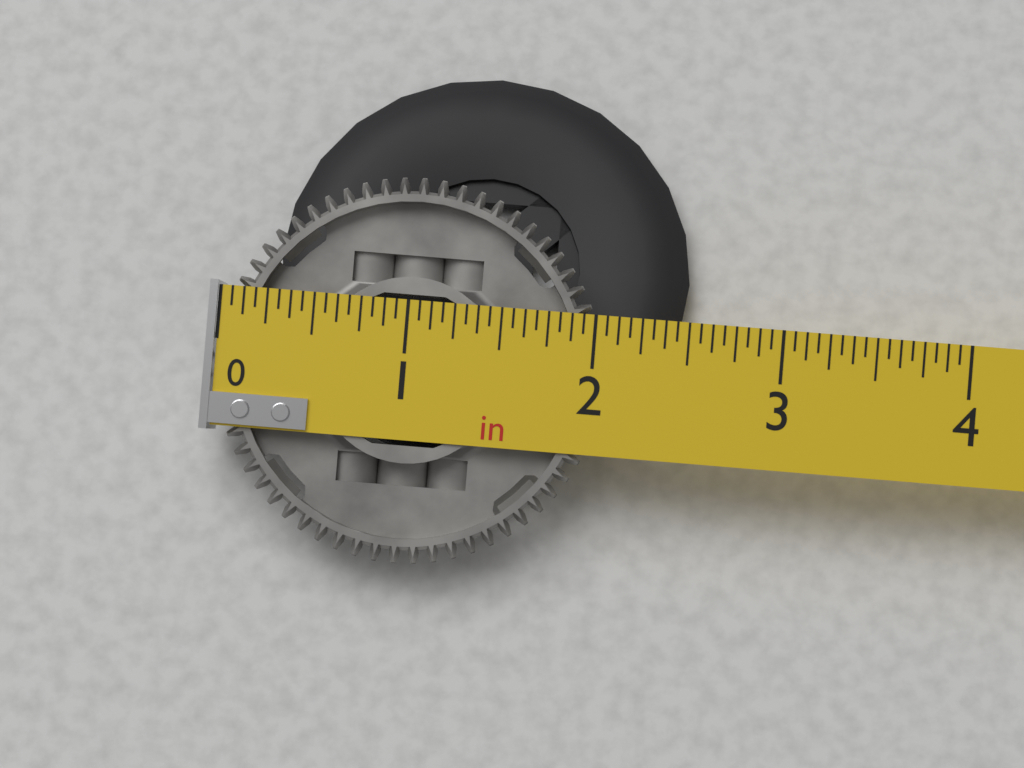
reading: 2.0625 in
